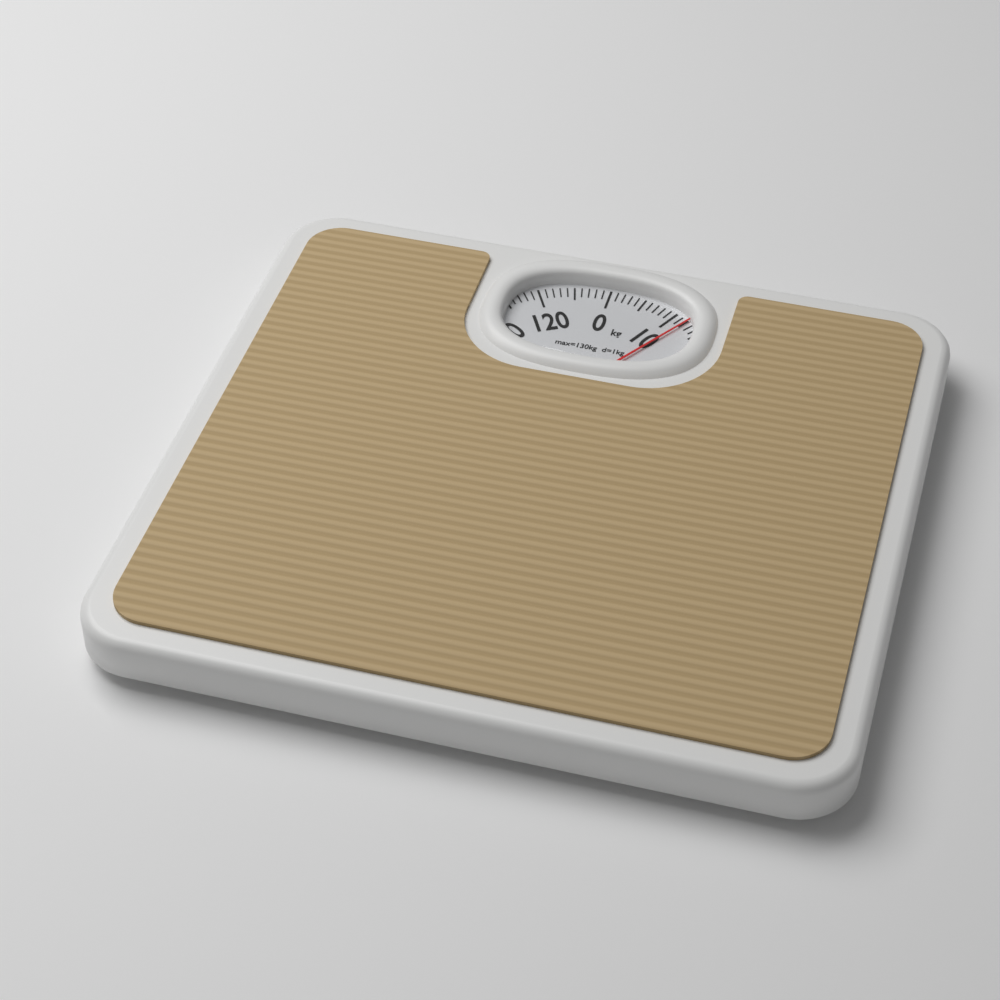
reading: 12 kg
